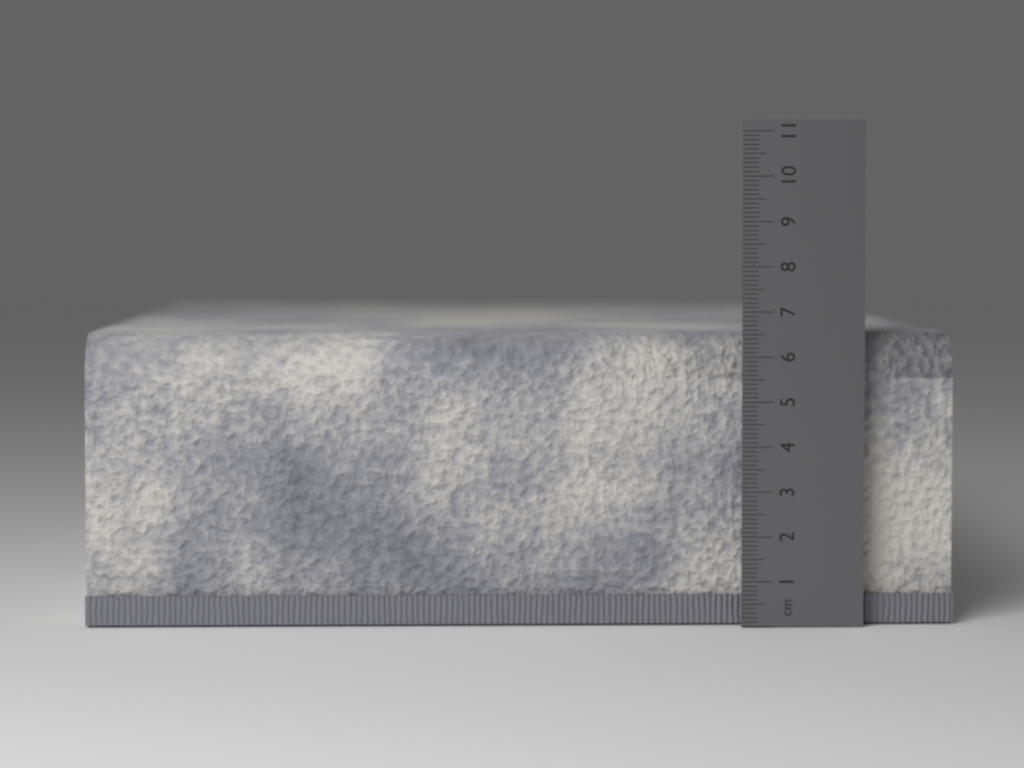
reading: 6.5 cm
